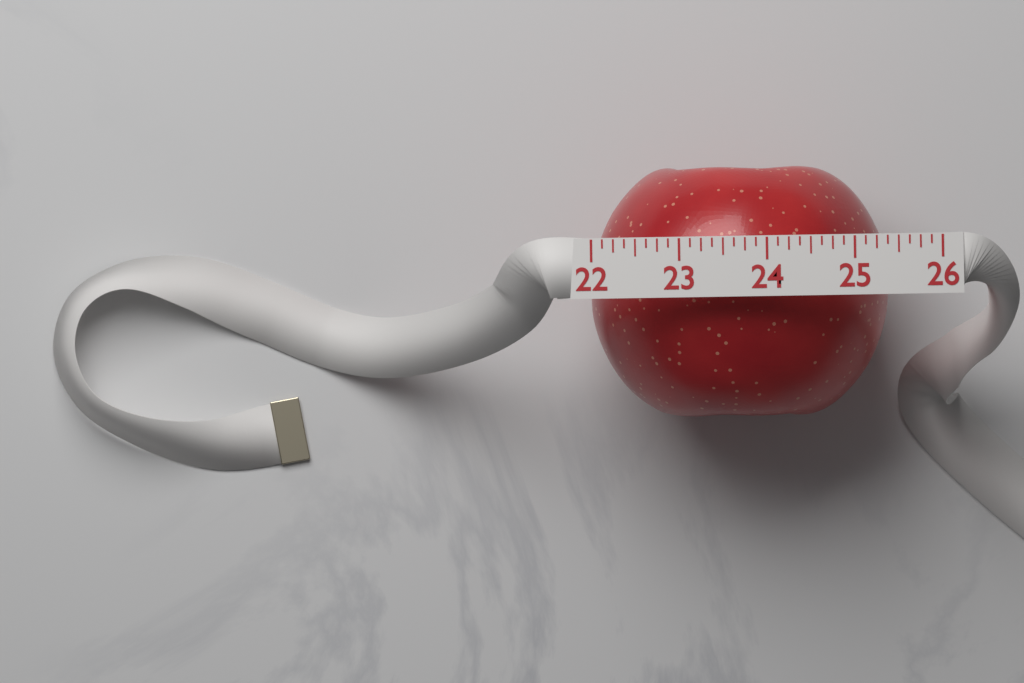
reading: 25.375 (no unit)
